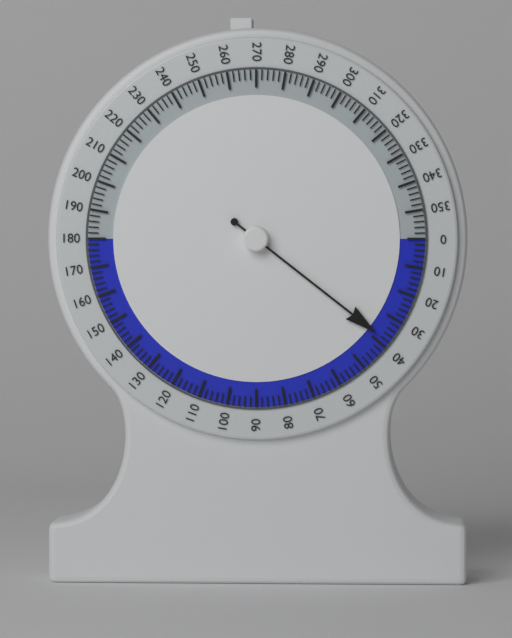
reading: 38 (no unit)
